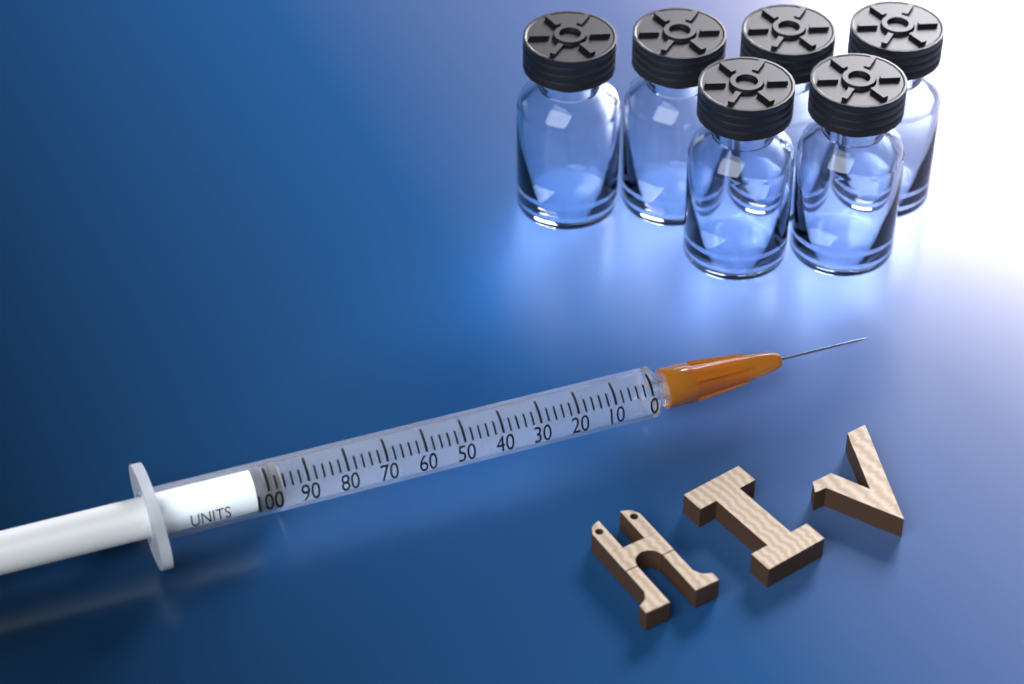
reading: 96 units
